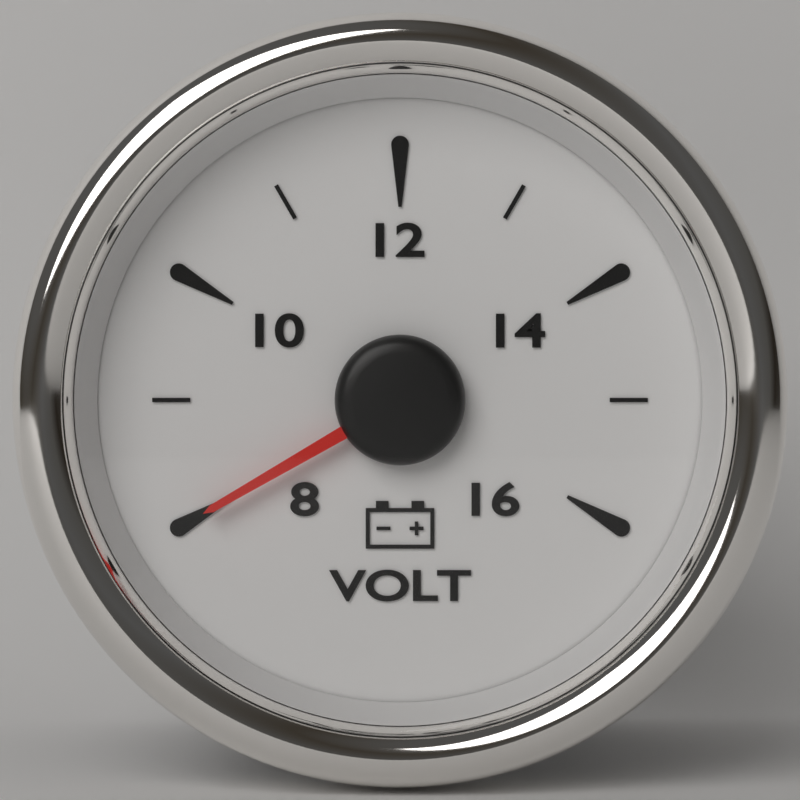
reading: 8 V
